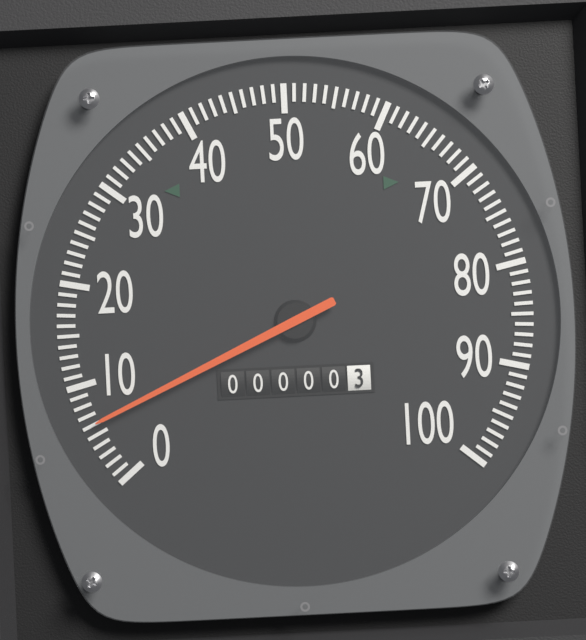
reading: 6 (no unit)
